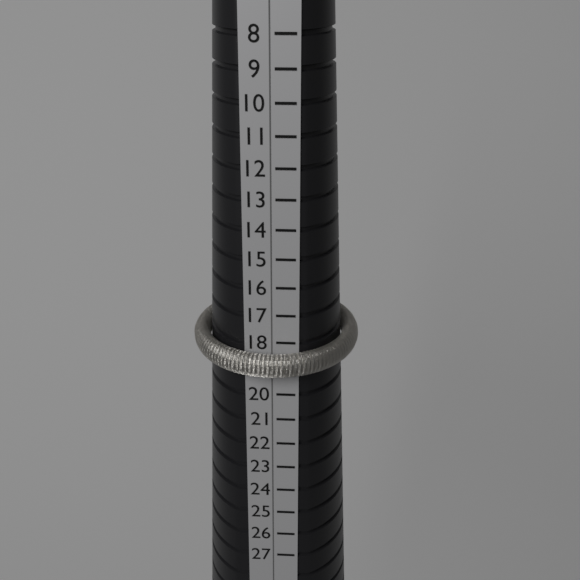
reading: 19 (no unit)
